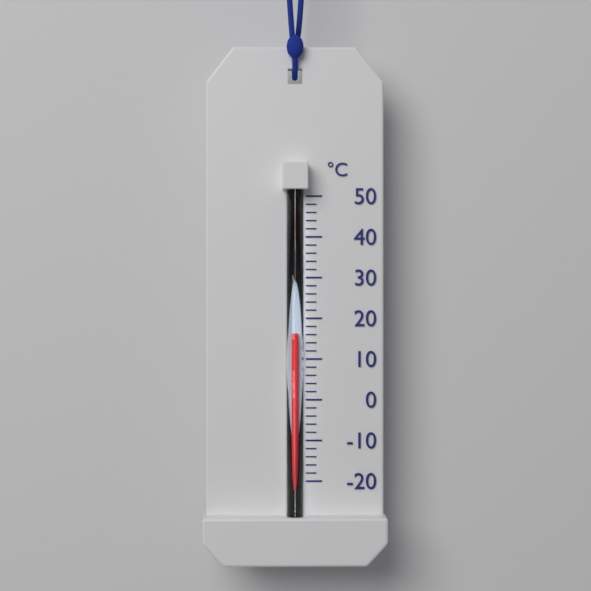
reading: 16 °C
